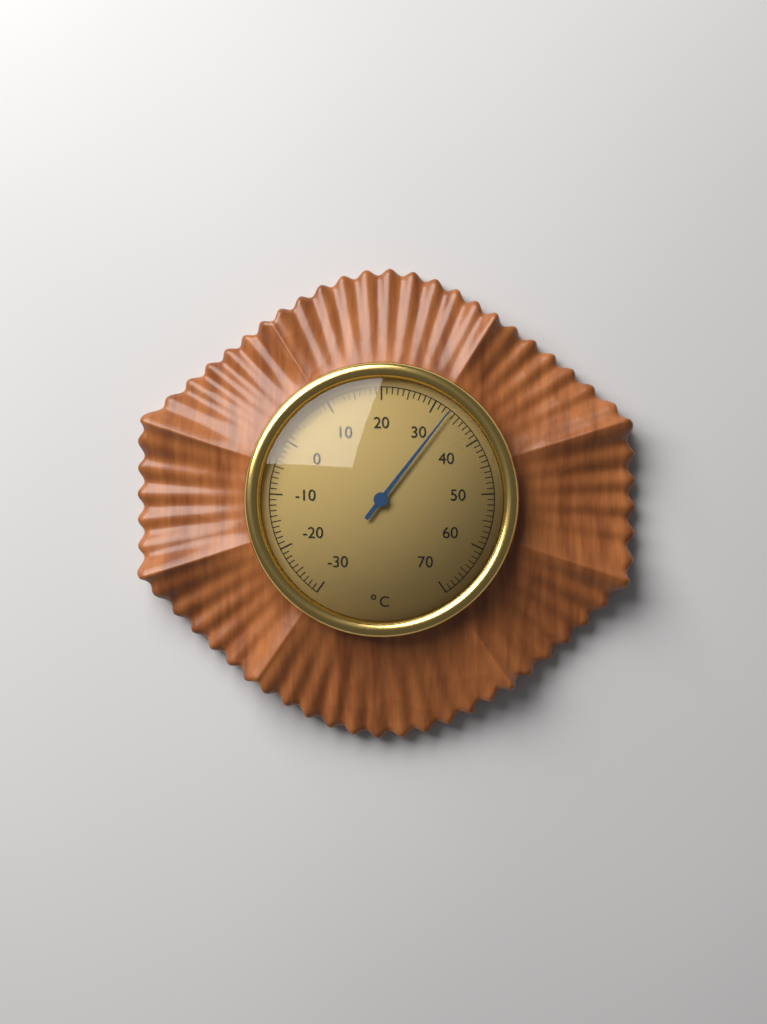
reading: 33 °C
